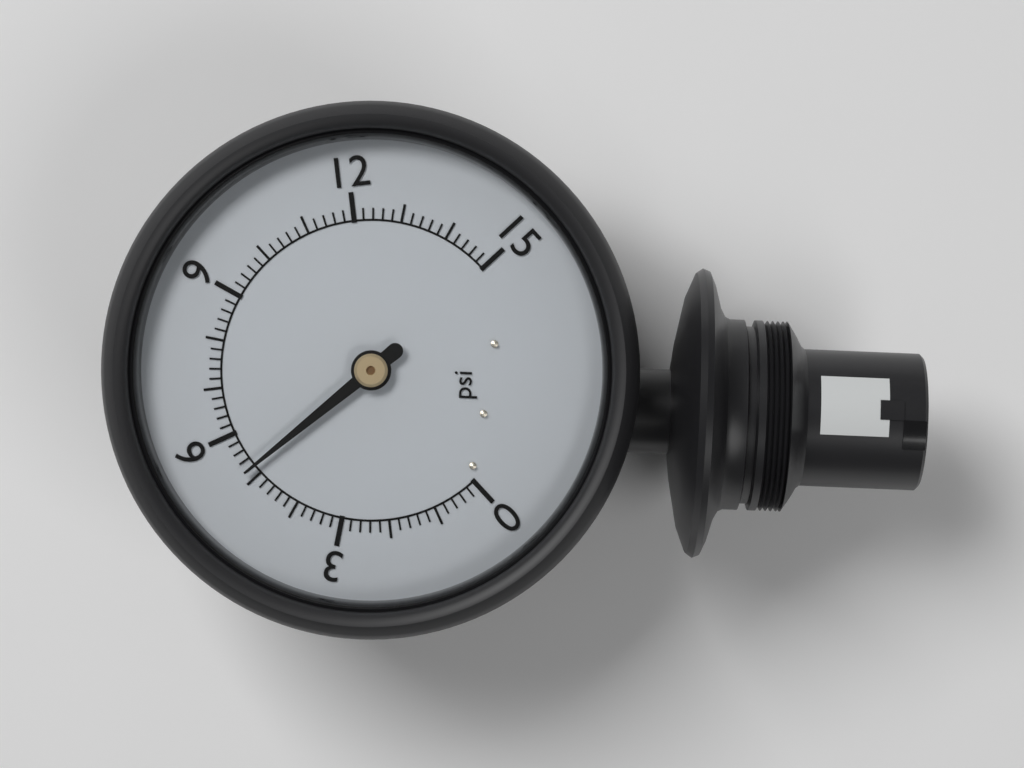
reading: 5.2 psi
